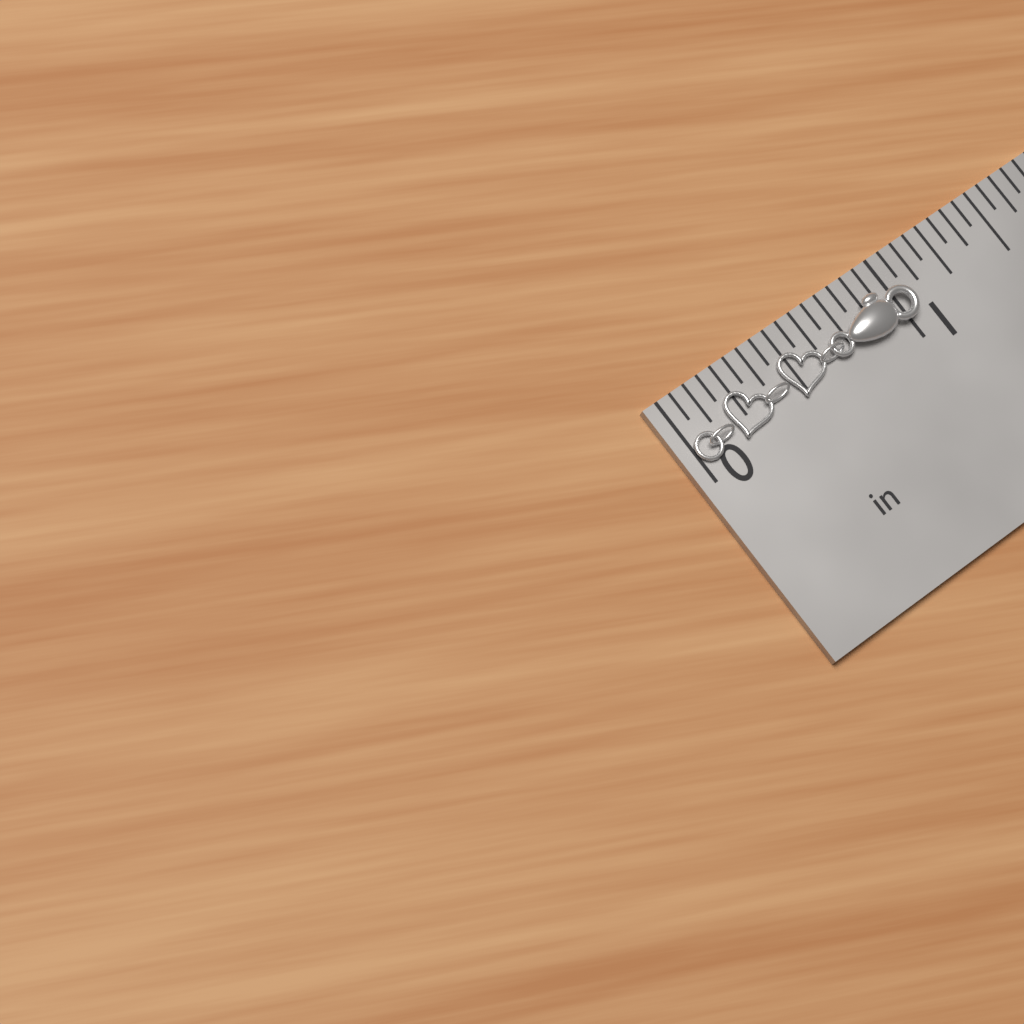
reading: 1.0625 in
